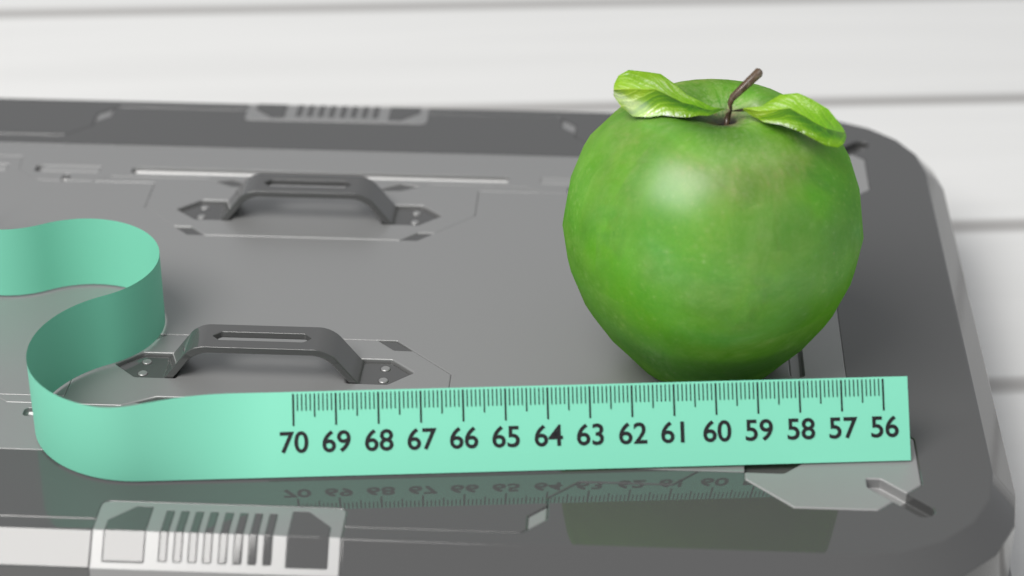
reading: 63.4 (no unit)
